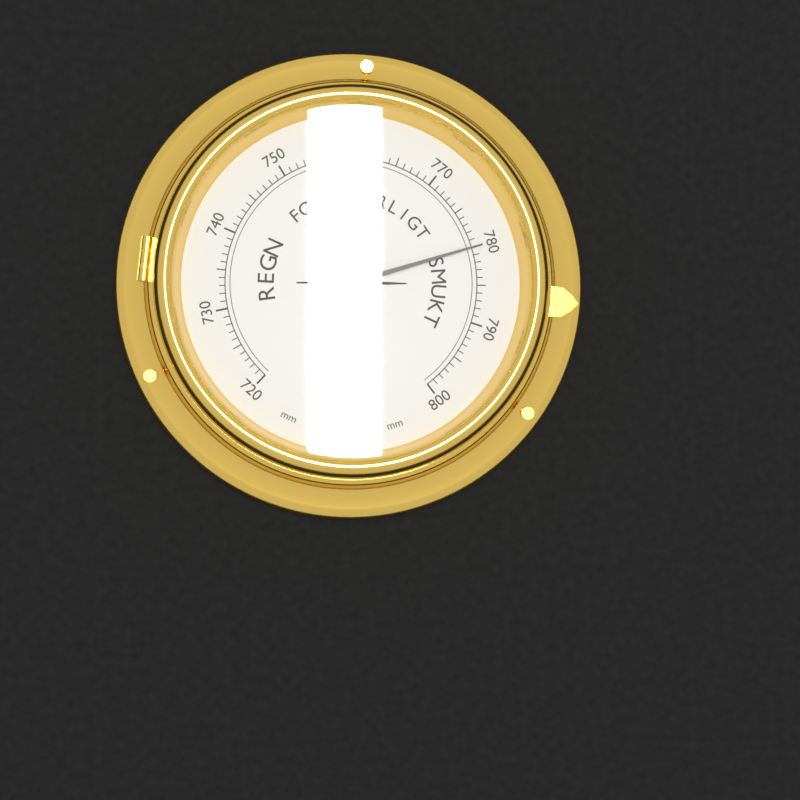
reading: 780 mm
